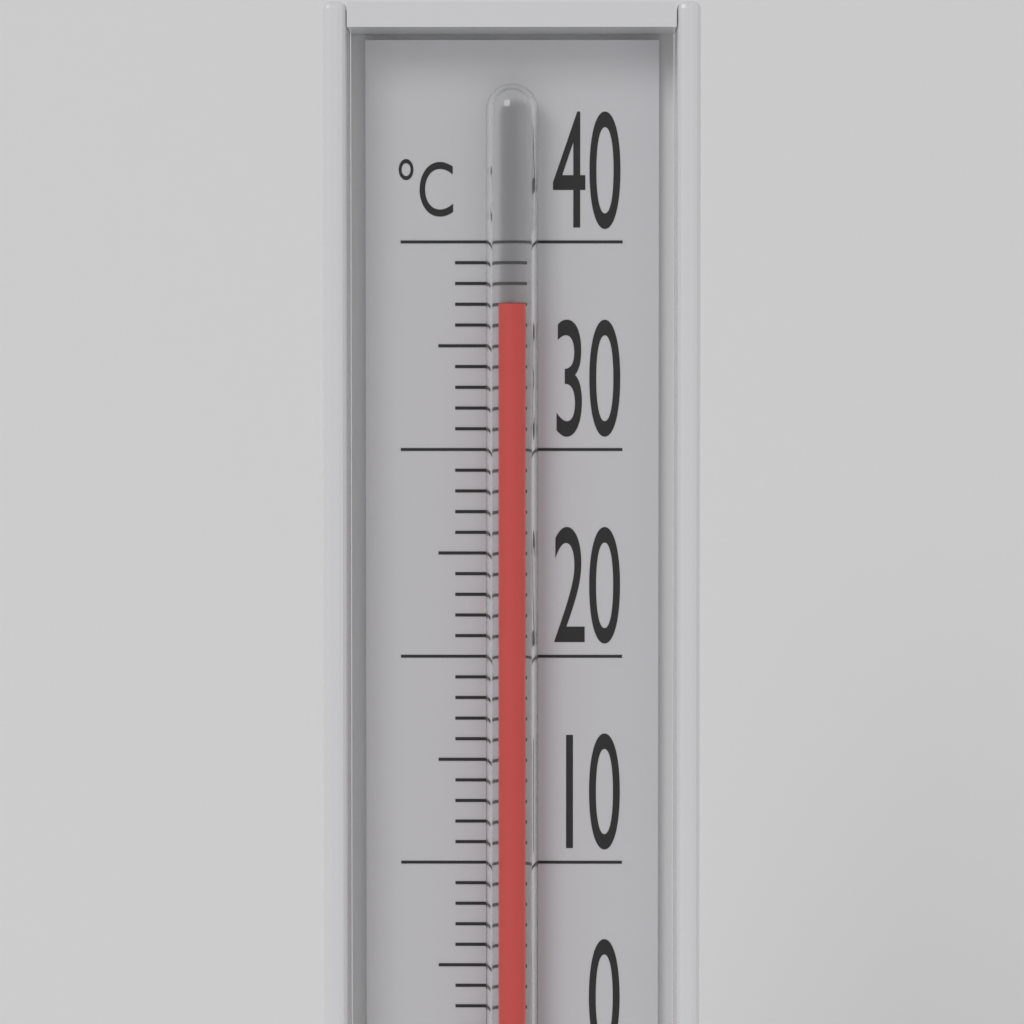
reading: 37 °C
